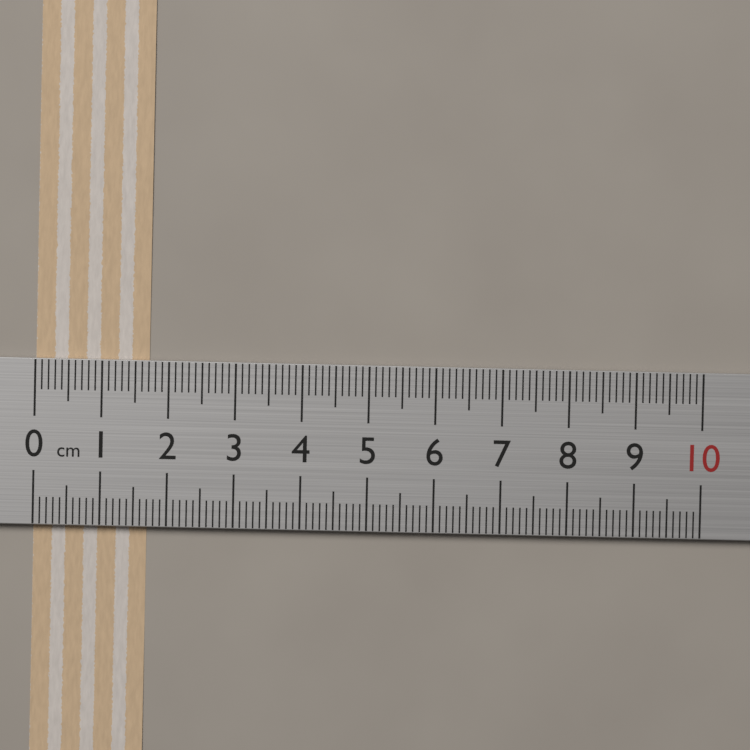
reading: 1.7 cm
